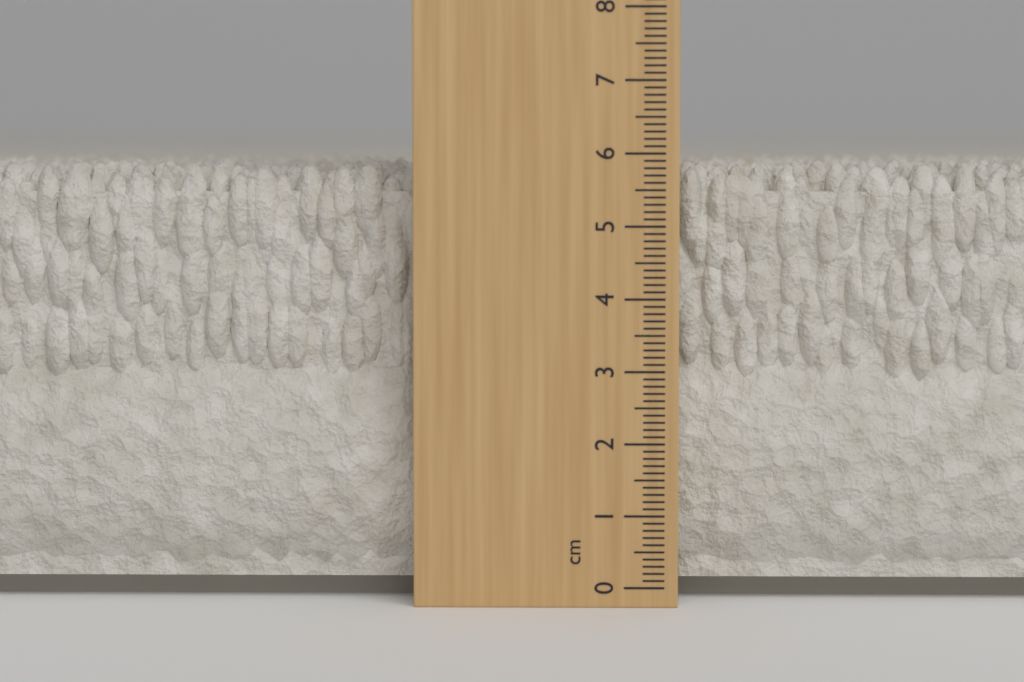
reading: 5.9 cm
